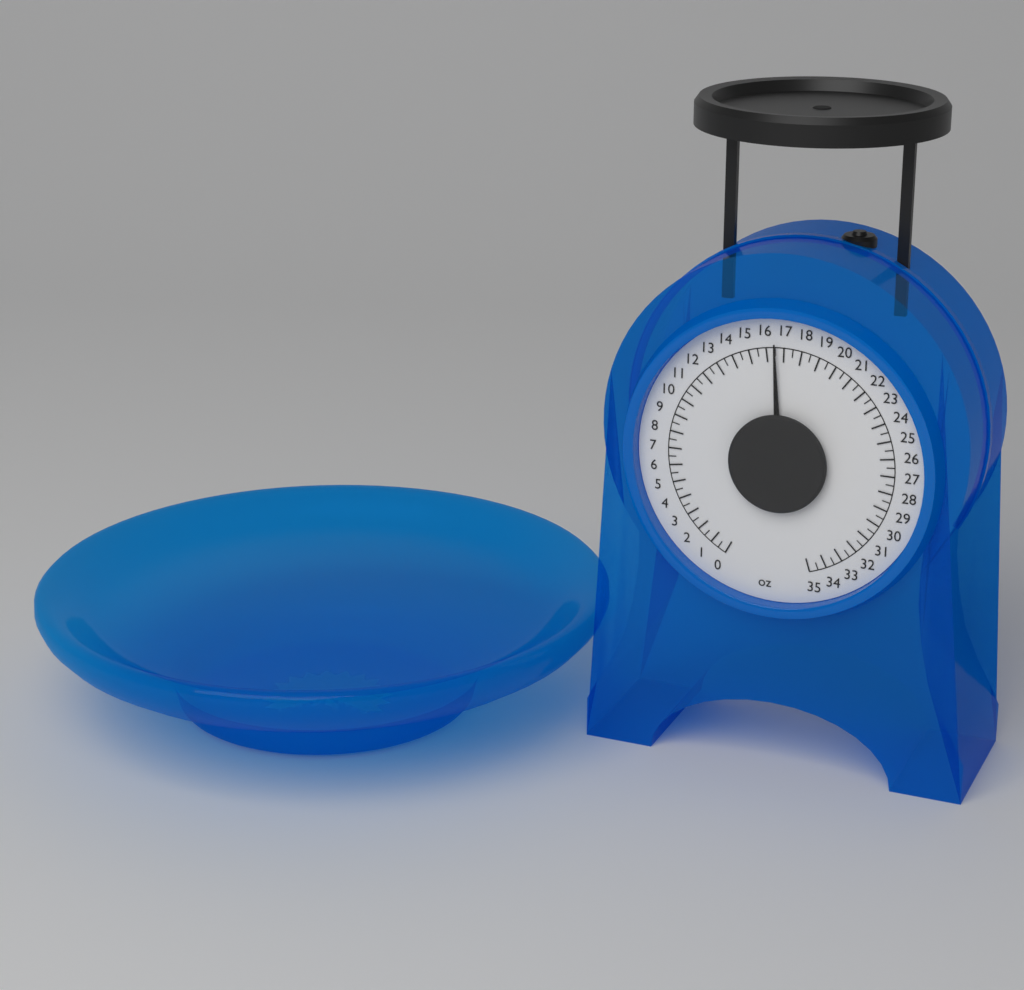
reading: 16.5 oz
